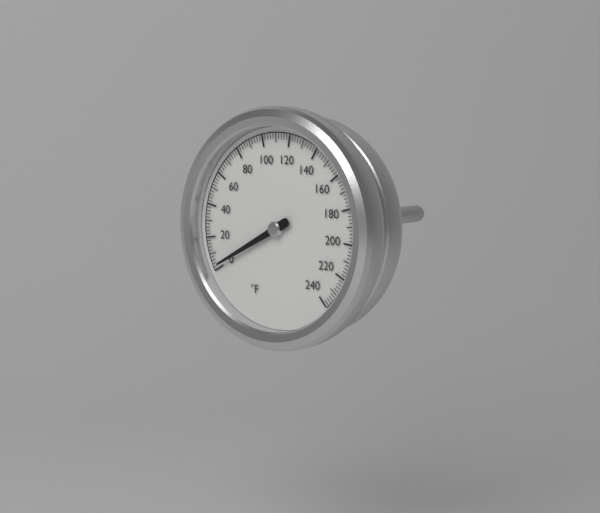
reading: 2 °F
